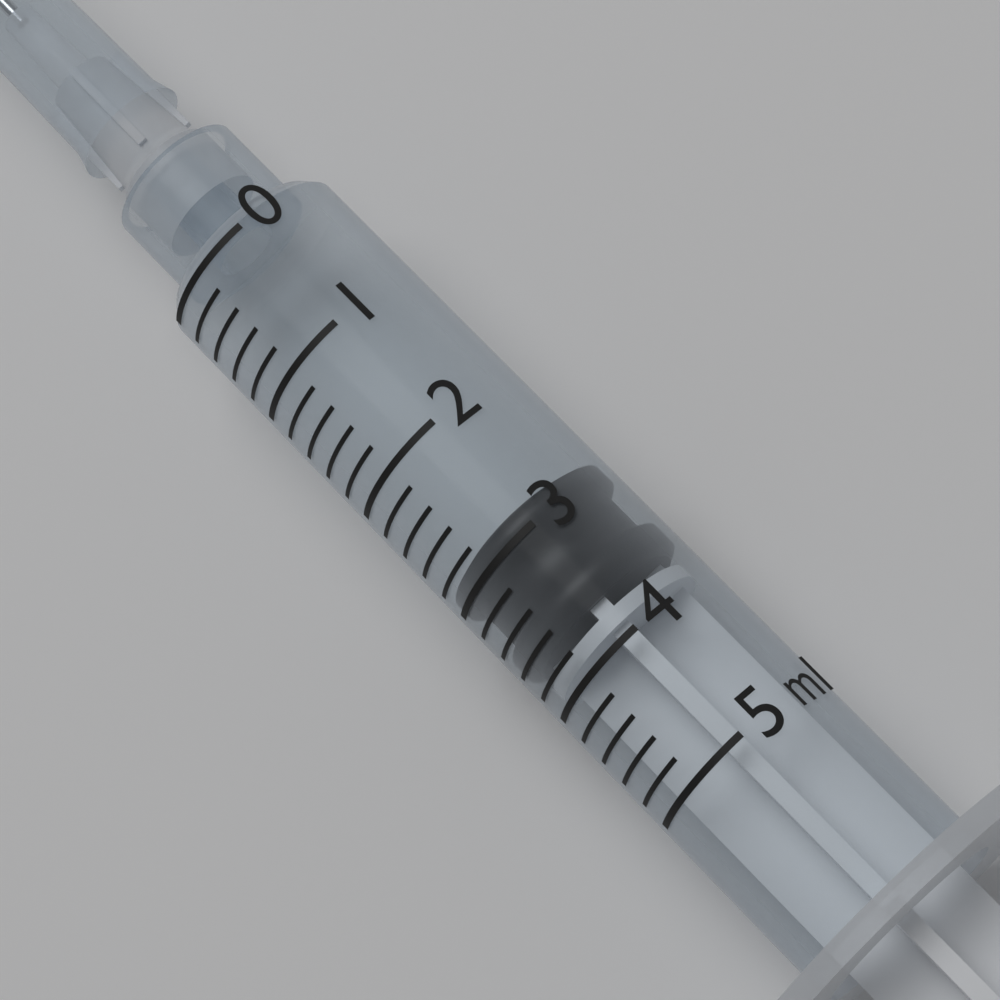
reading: 2.8 ml
